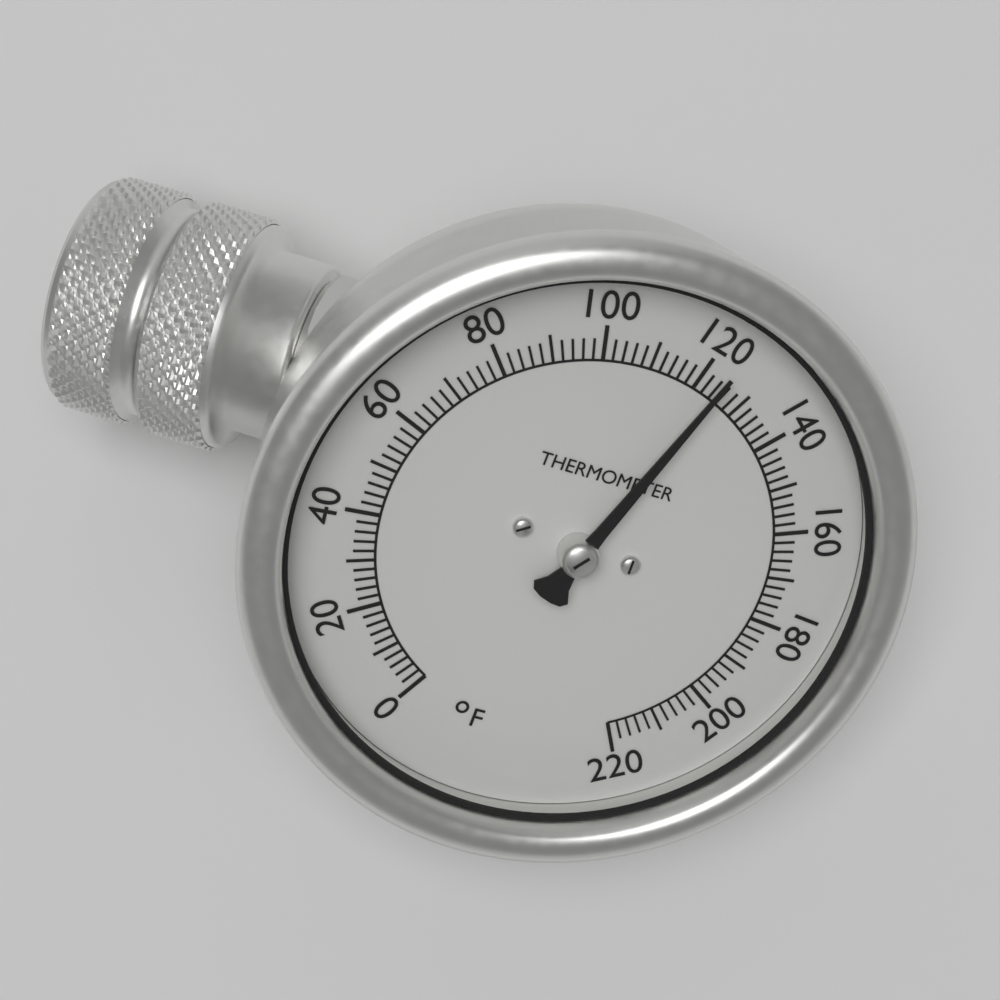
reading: 124 °F
